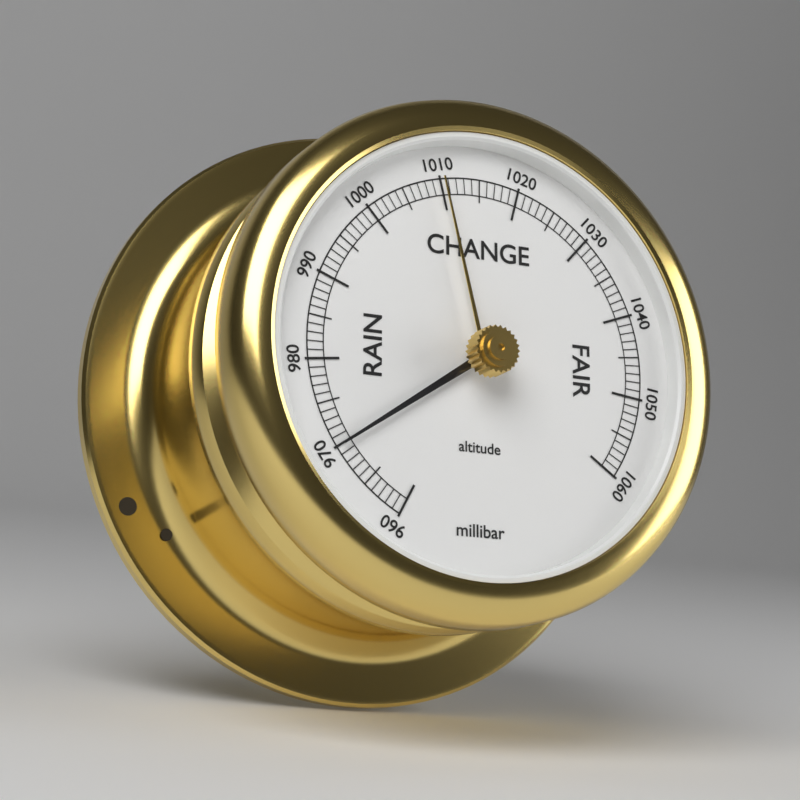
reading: 970 millibar
